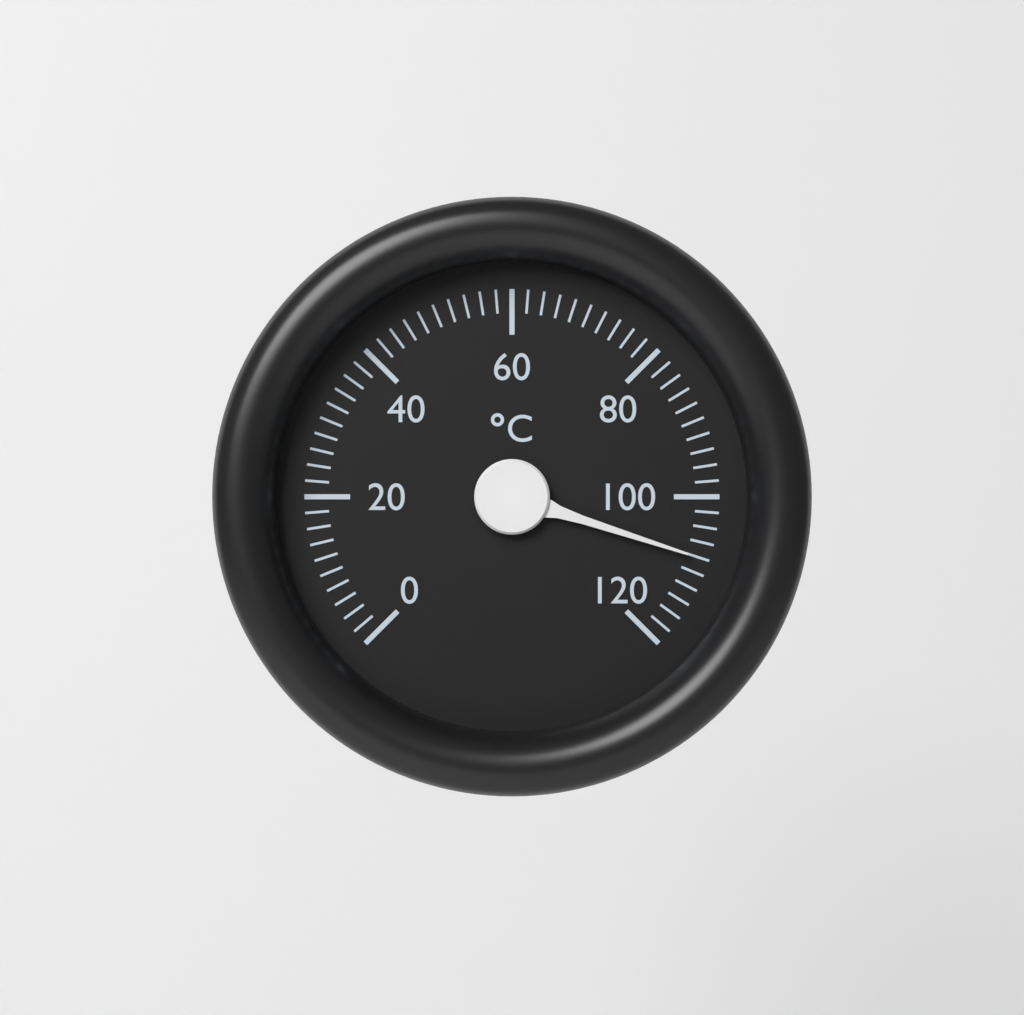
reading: 108 °C
